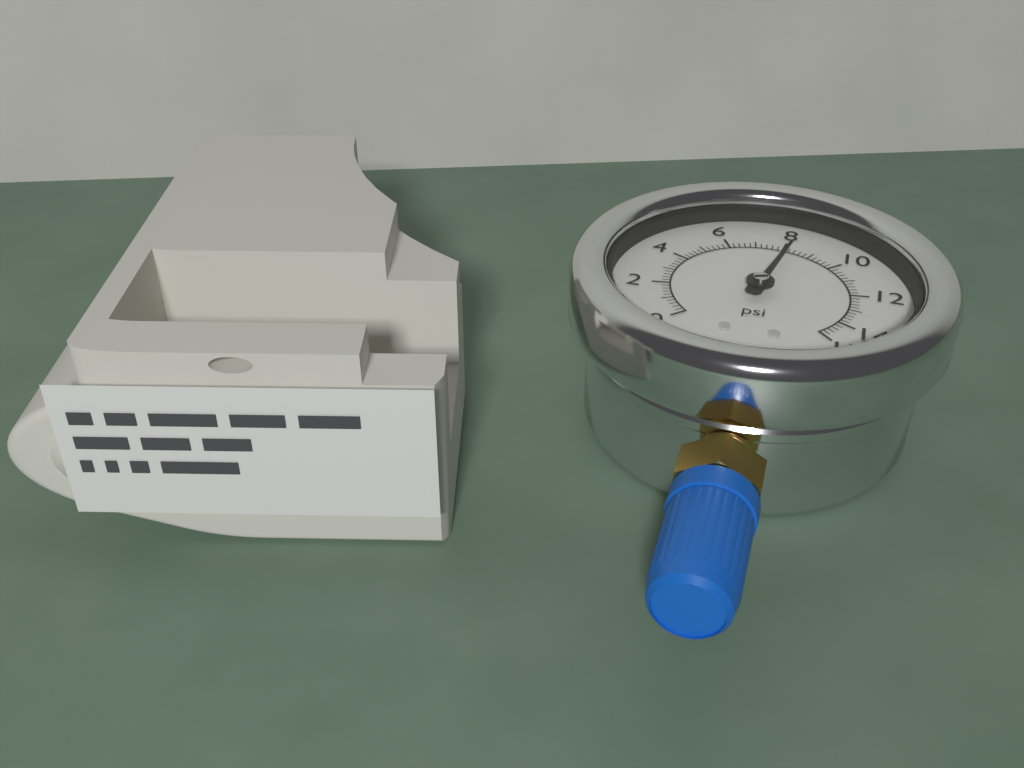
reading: 8.2 psi
